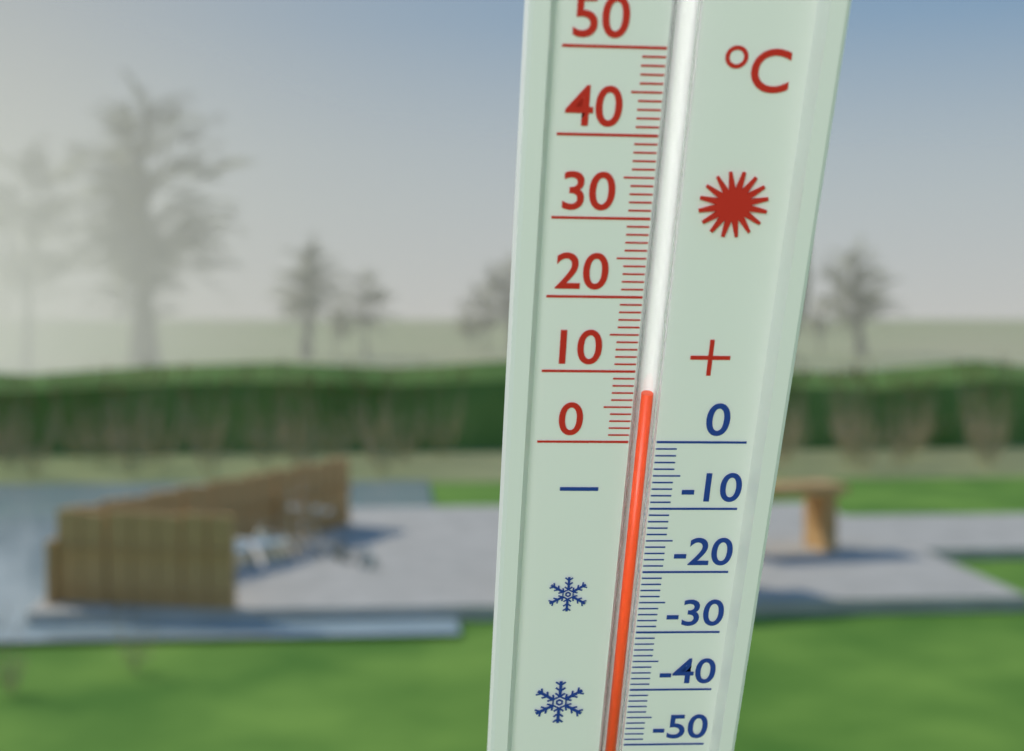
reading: 7 °C
